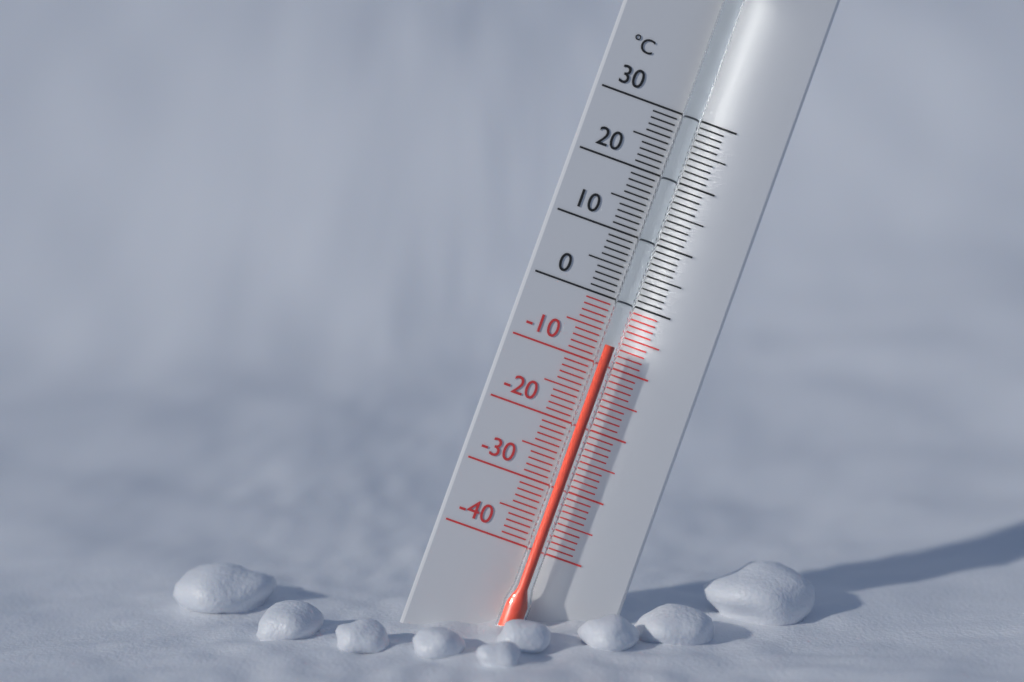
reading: -7 °C
